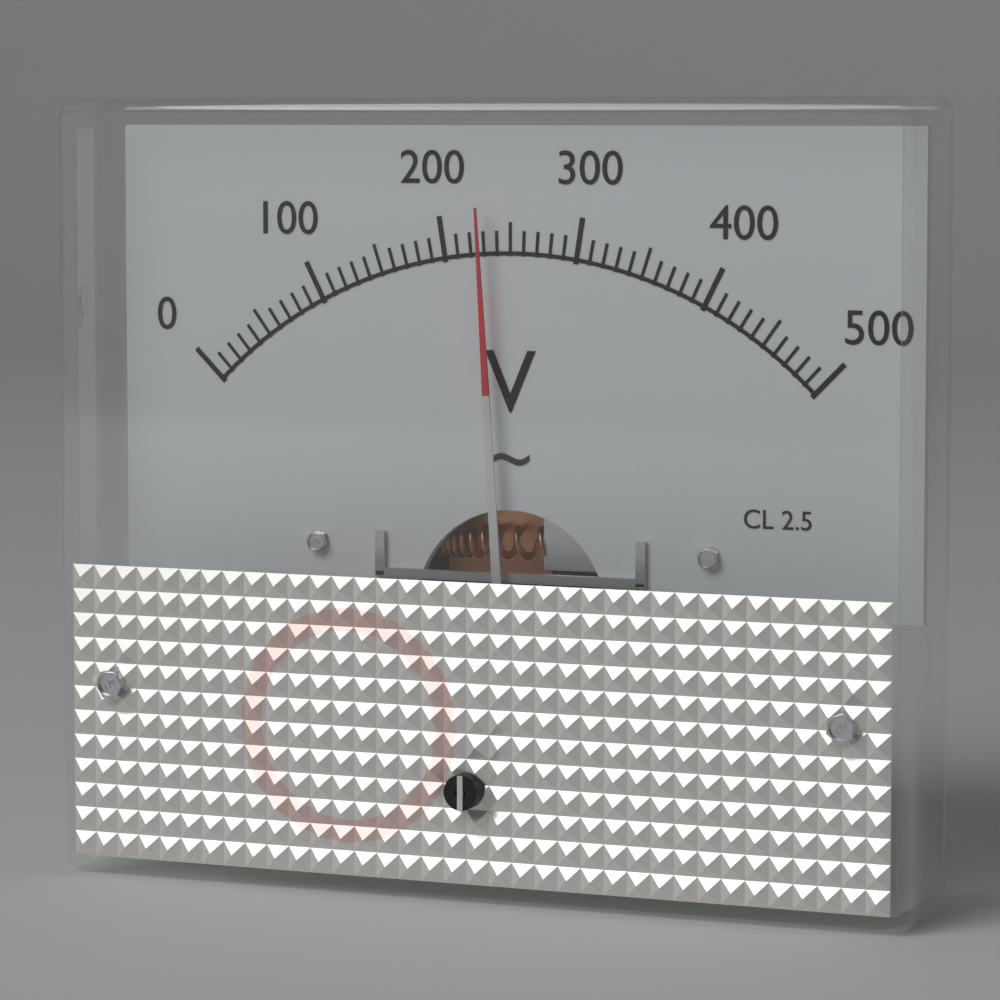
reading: 230 V
